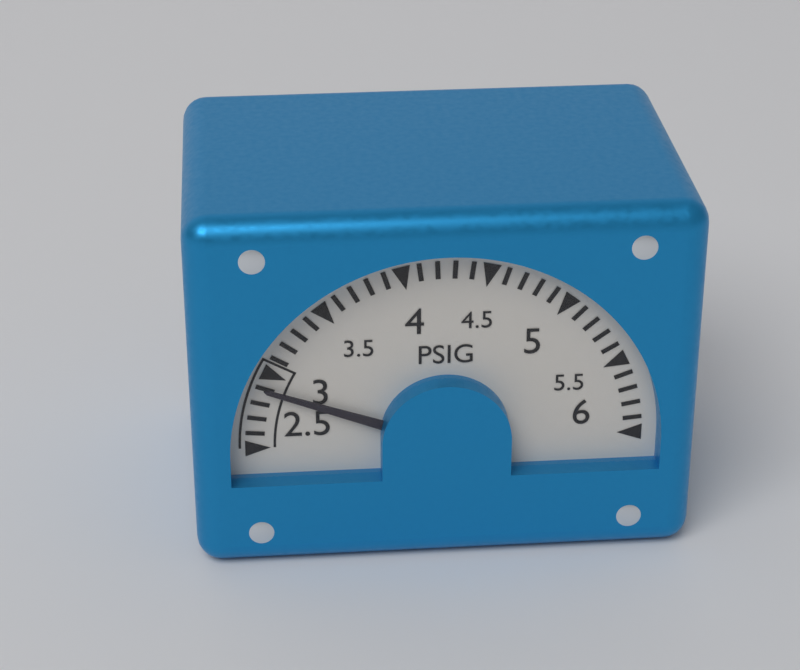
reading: 2.9 PSIG
